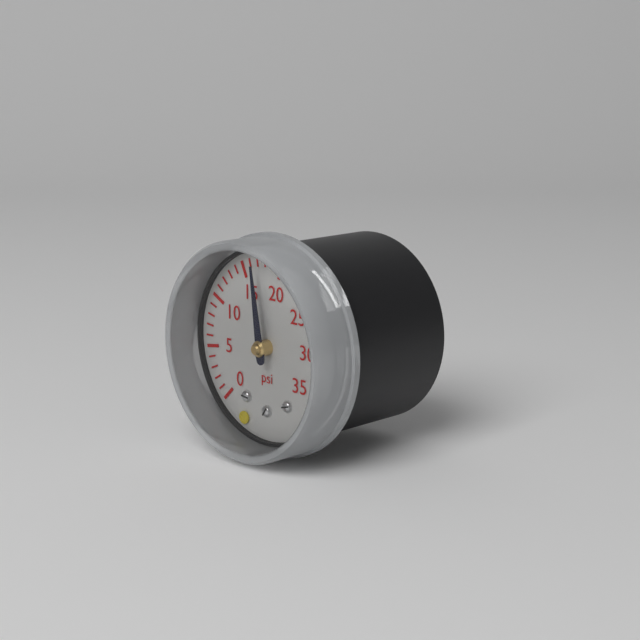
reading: 17 psi
